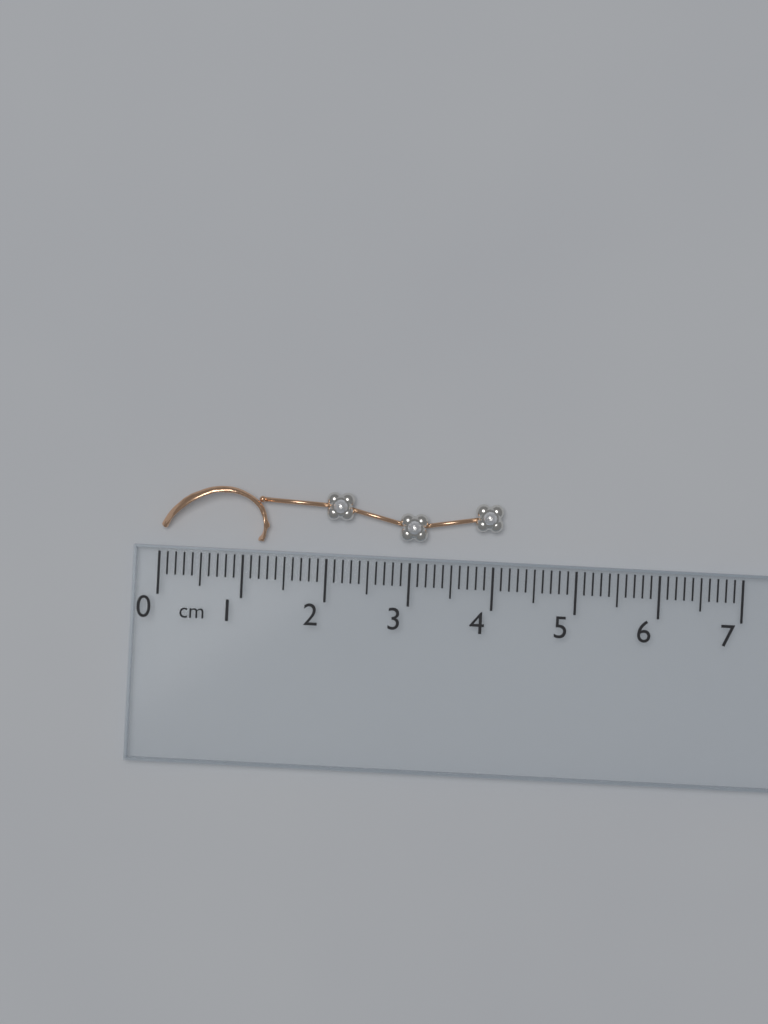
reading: 4.1 cm
